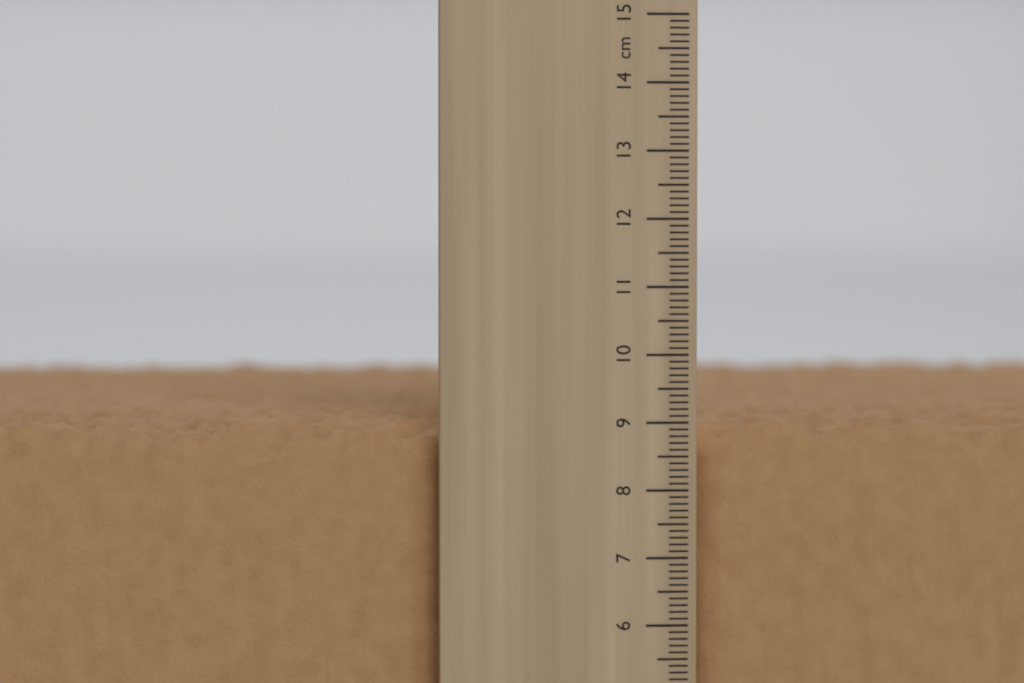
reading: 9.1 cm
